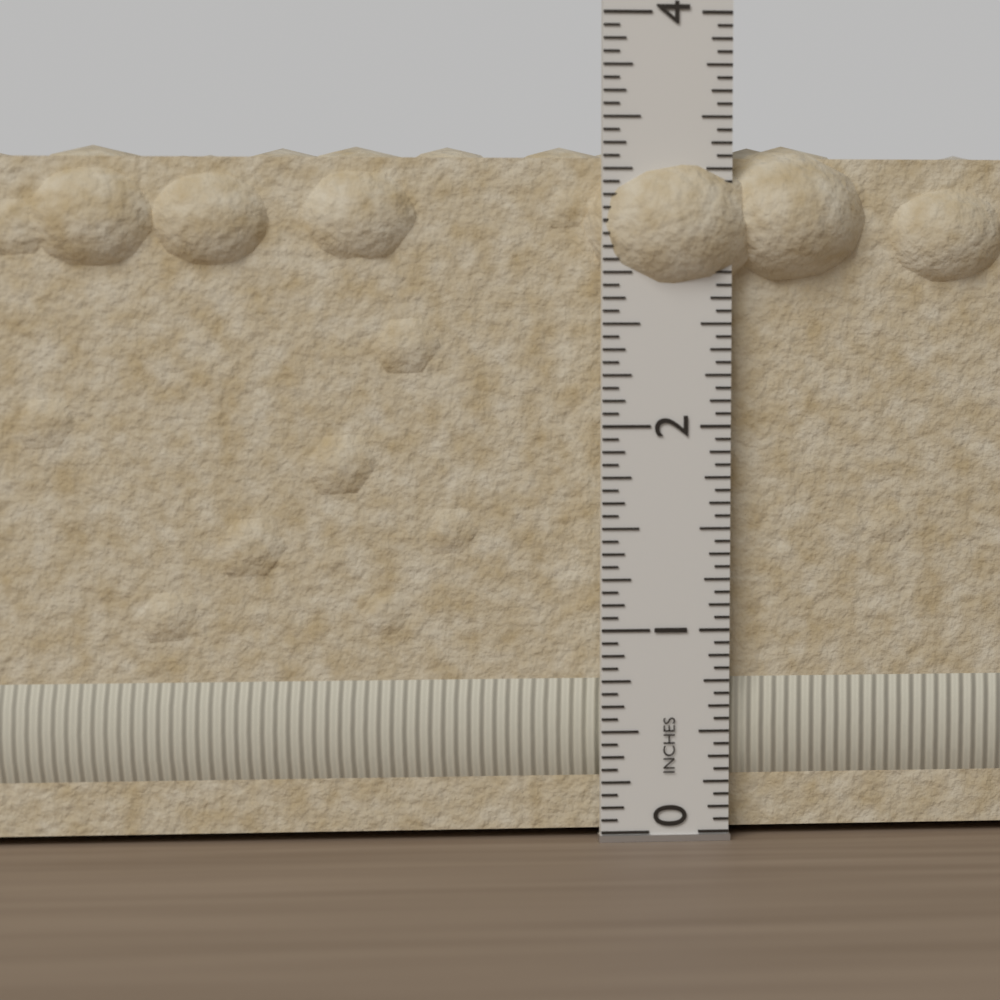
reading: 3.3750 in
